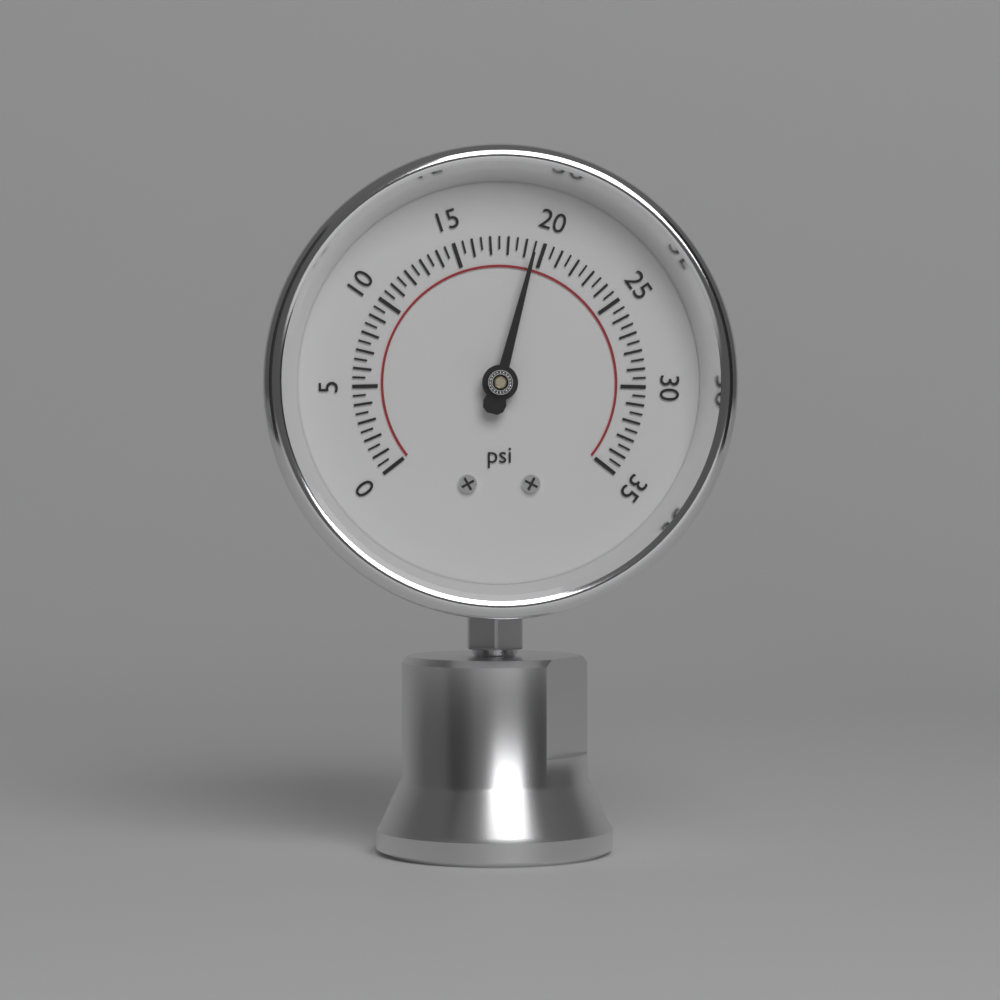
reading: 19.5 psi
